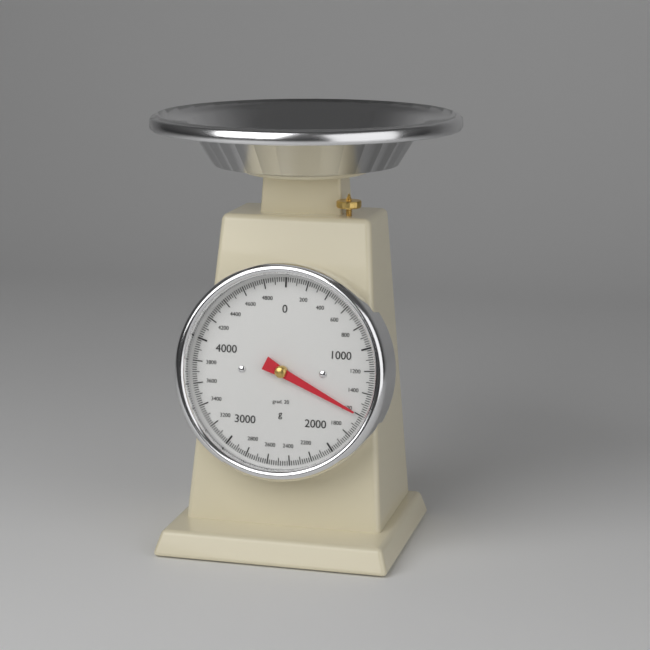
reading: 1600 g
